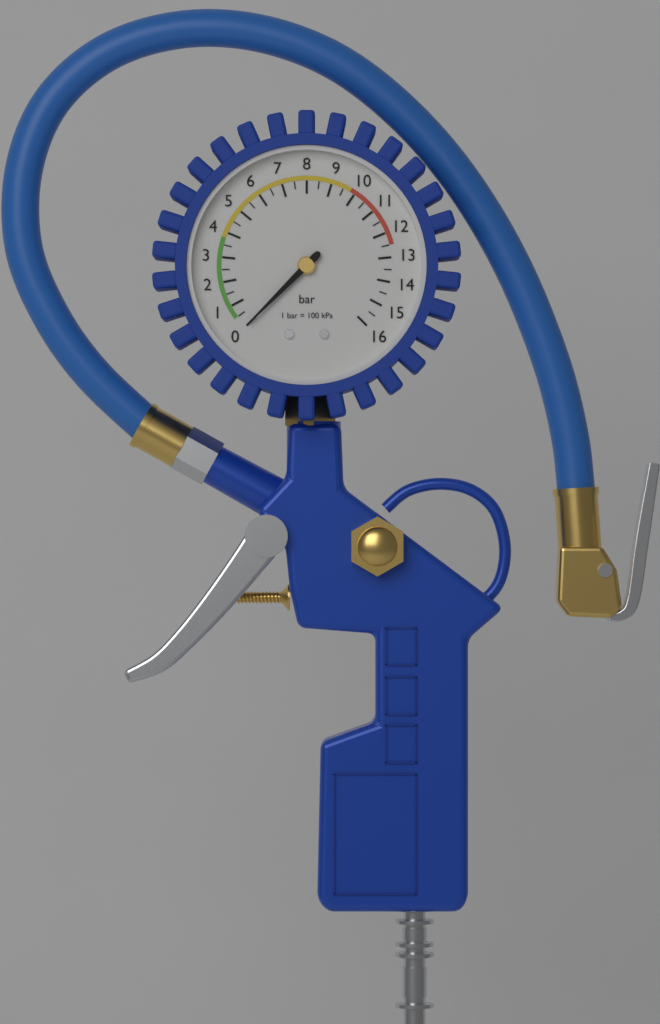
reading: 0.0 bar
